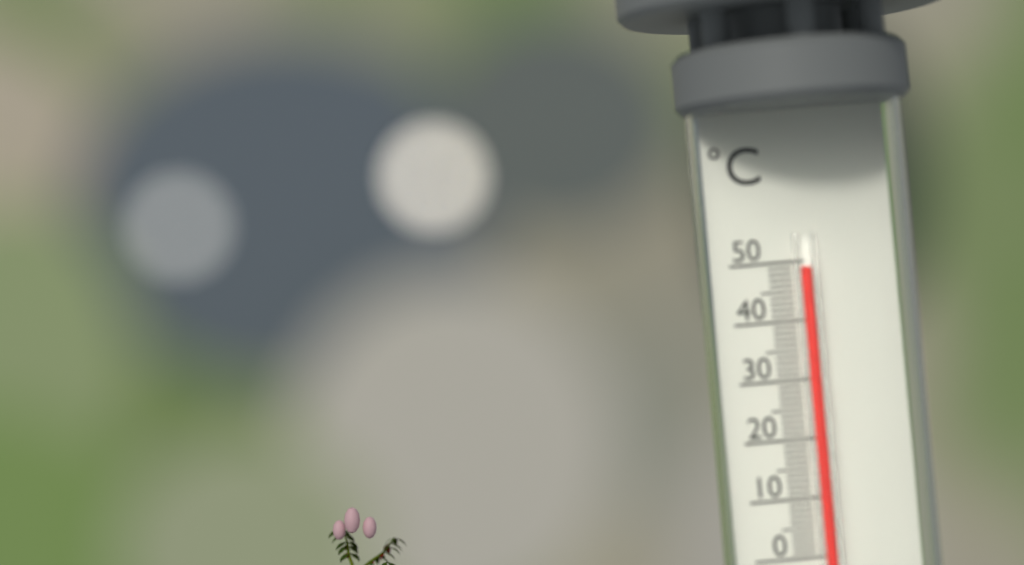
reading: 49 °C
